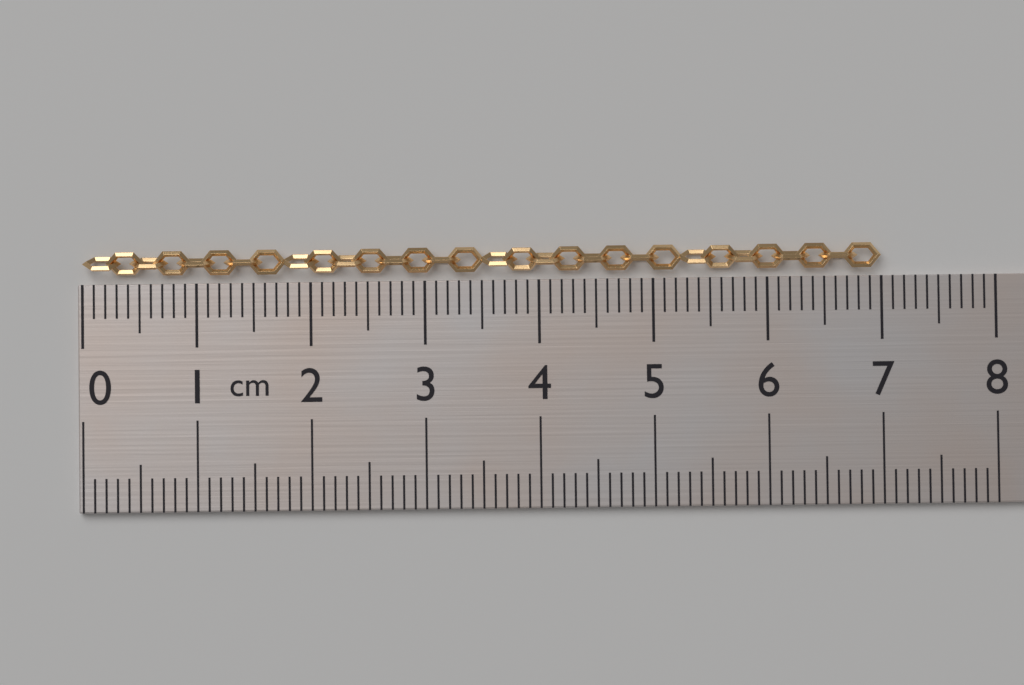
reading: 7.0 cm
